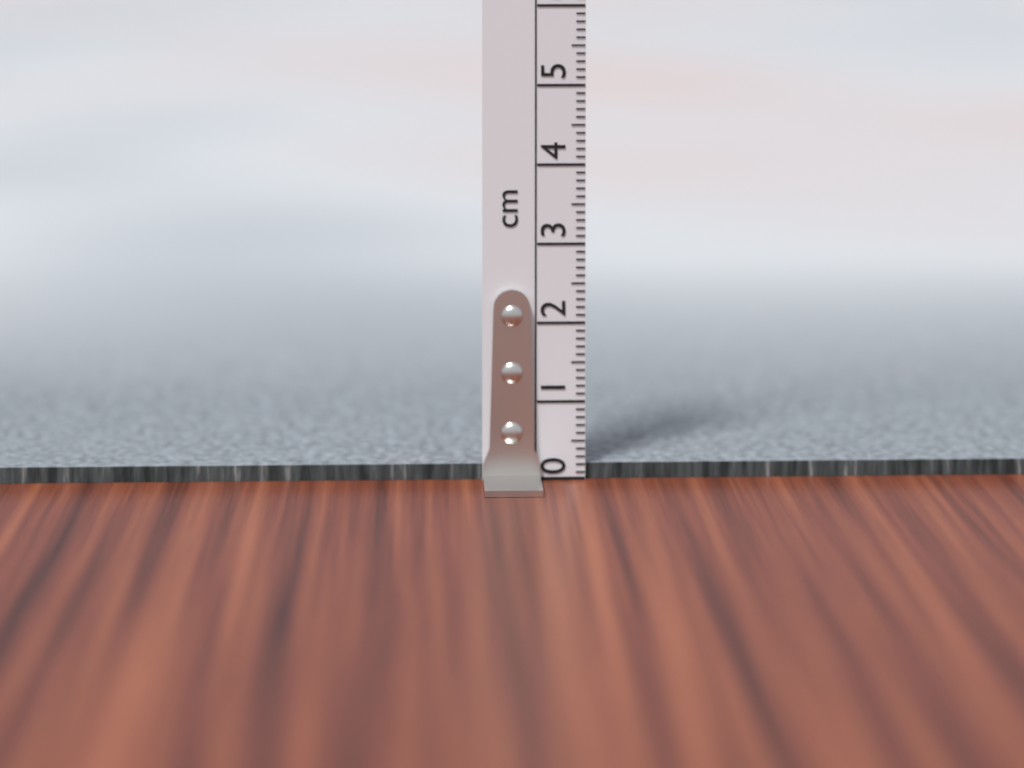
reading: 0.2 cm
